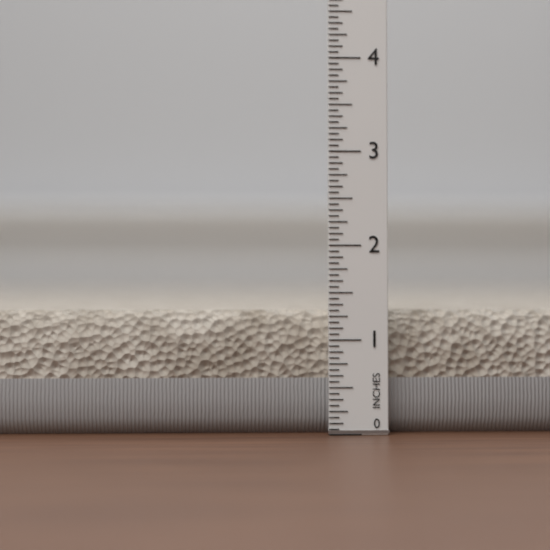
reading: 1.3125 in
